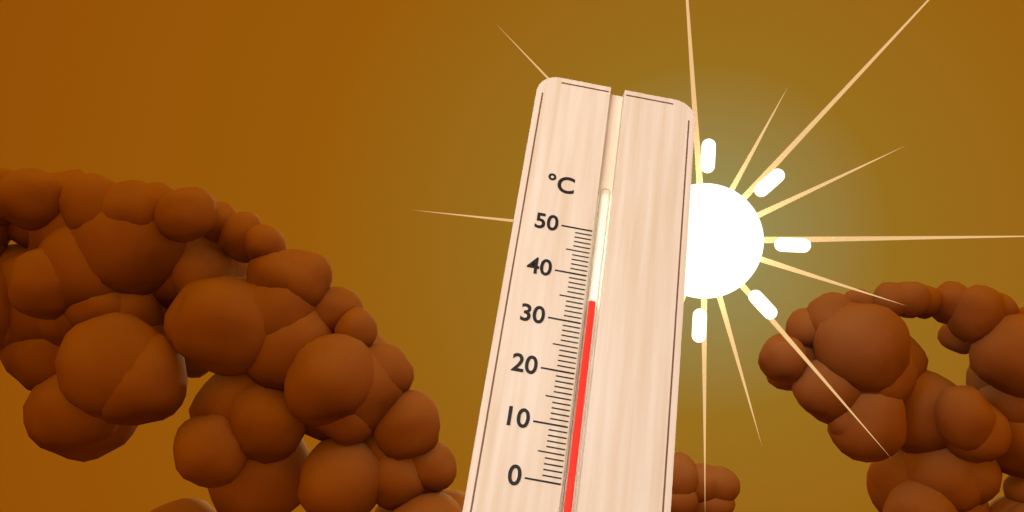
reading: 35 °C
